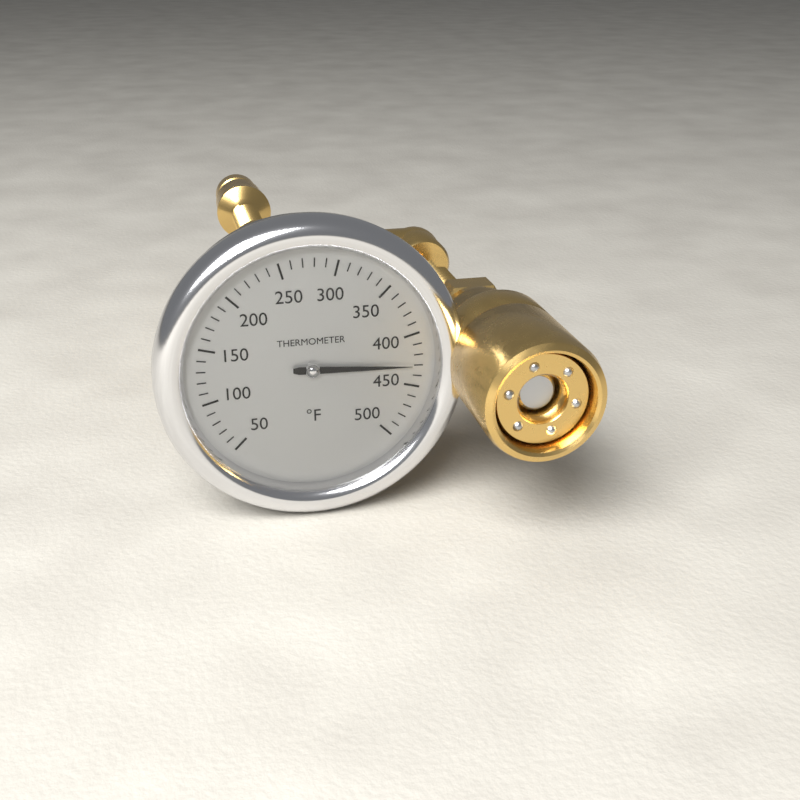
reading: 430 °F
